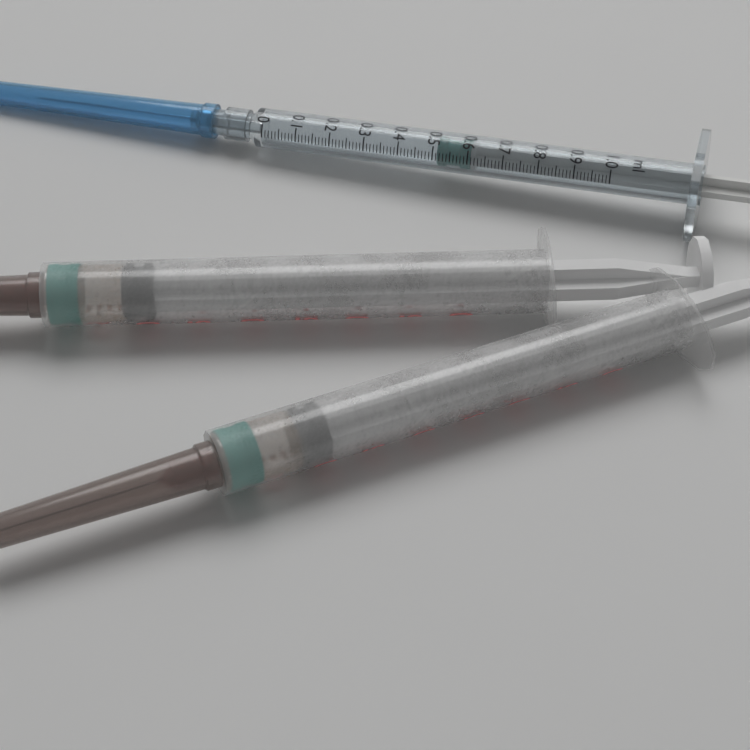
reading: 0.51 ml
